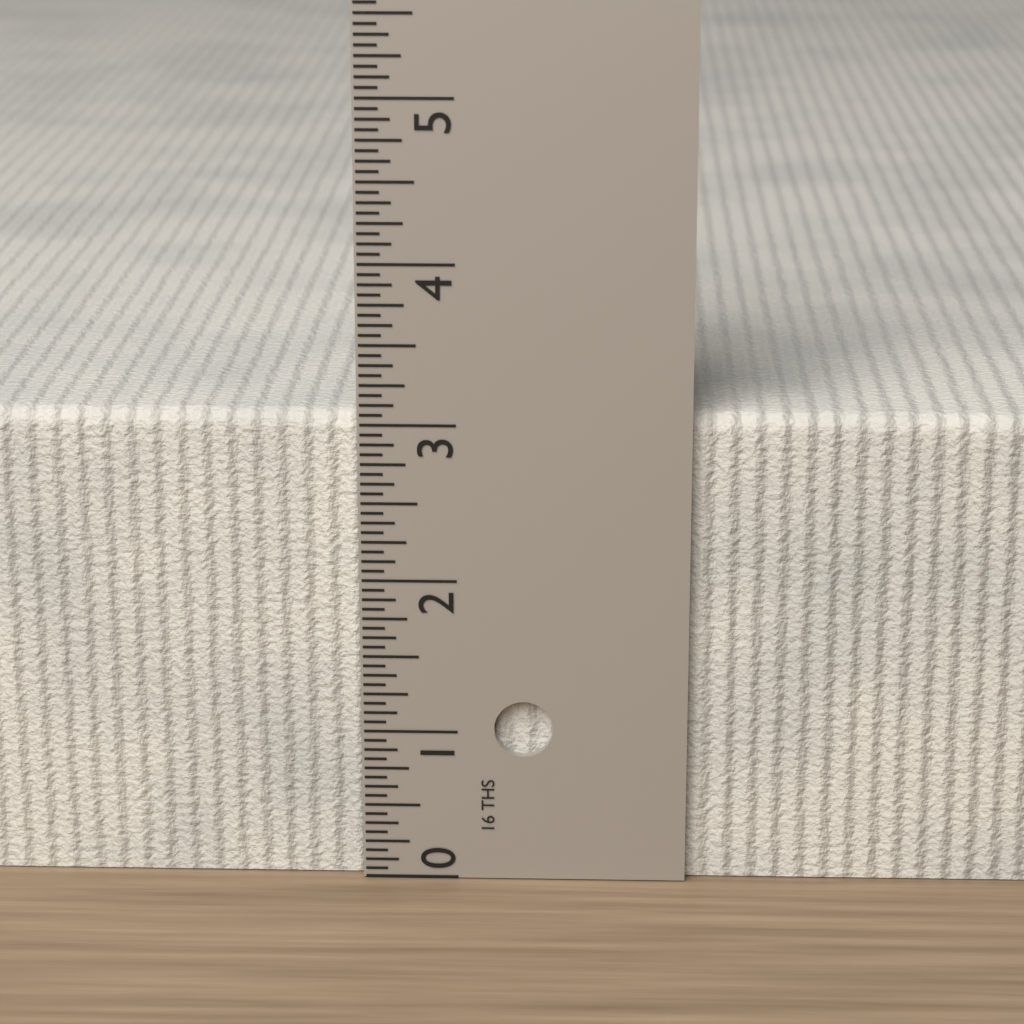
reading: 3.0625 in
